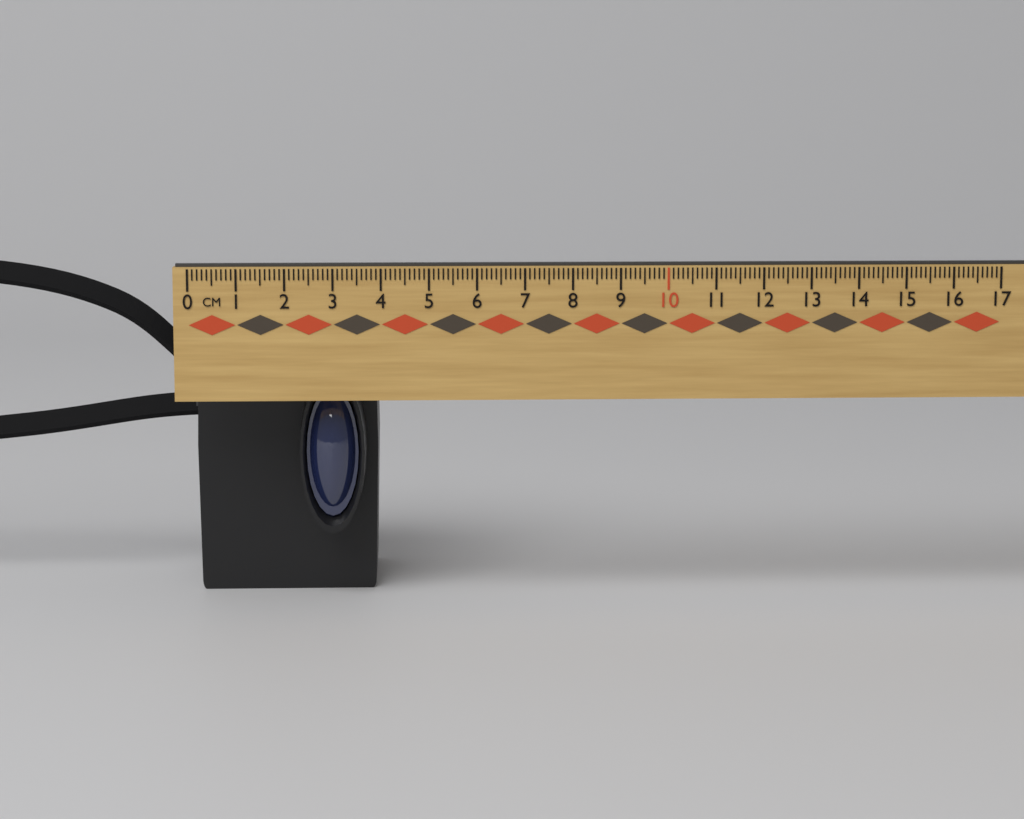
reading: 3.9 cm
